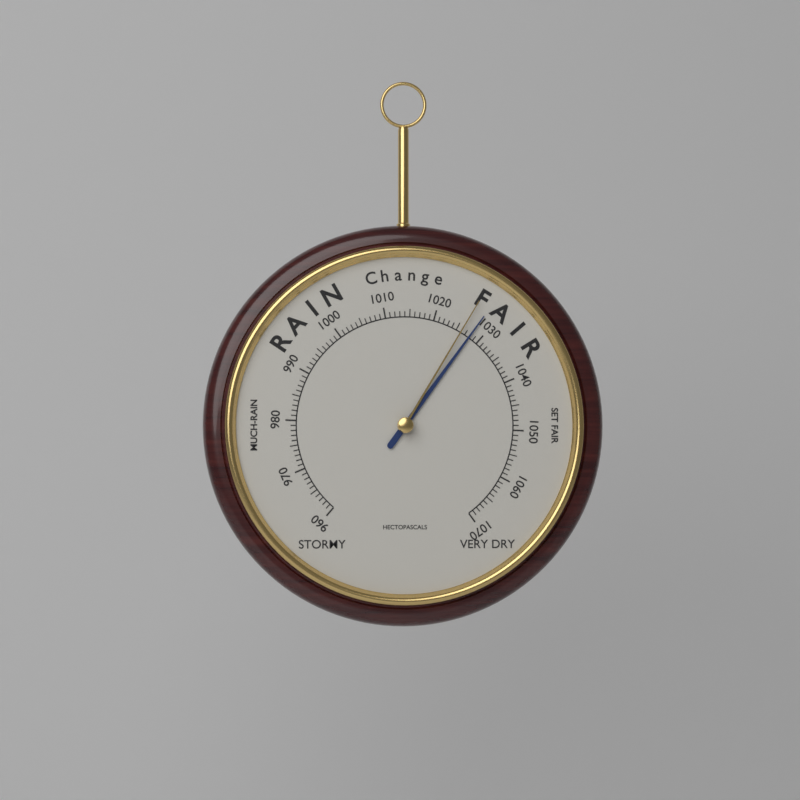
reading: 1028 hPa
